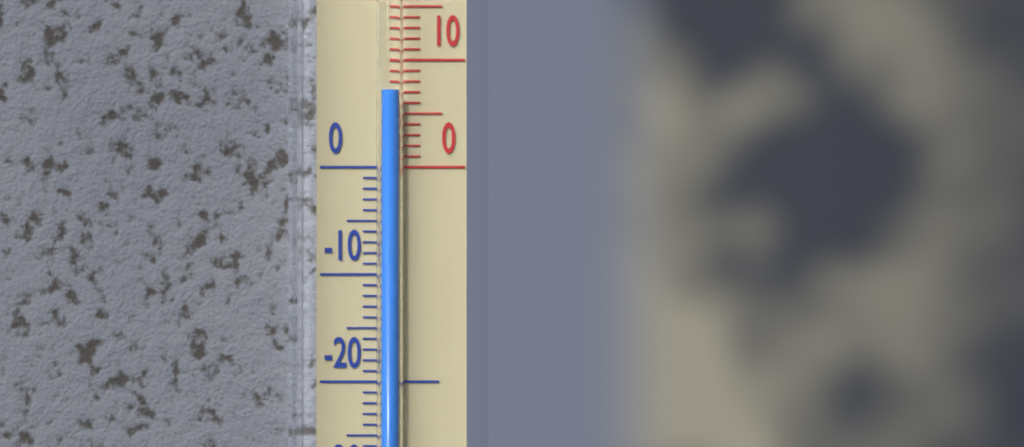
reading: 7 °C
